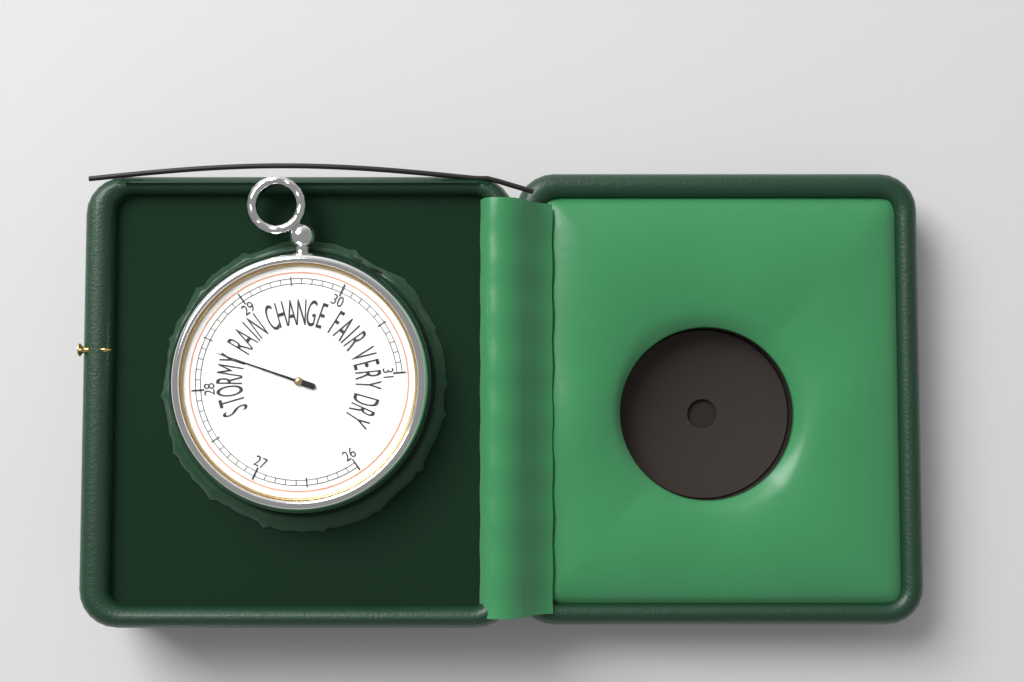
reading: 28.4 inHg
